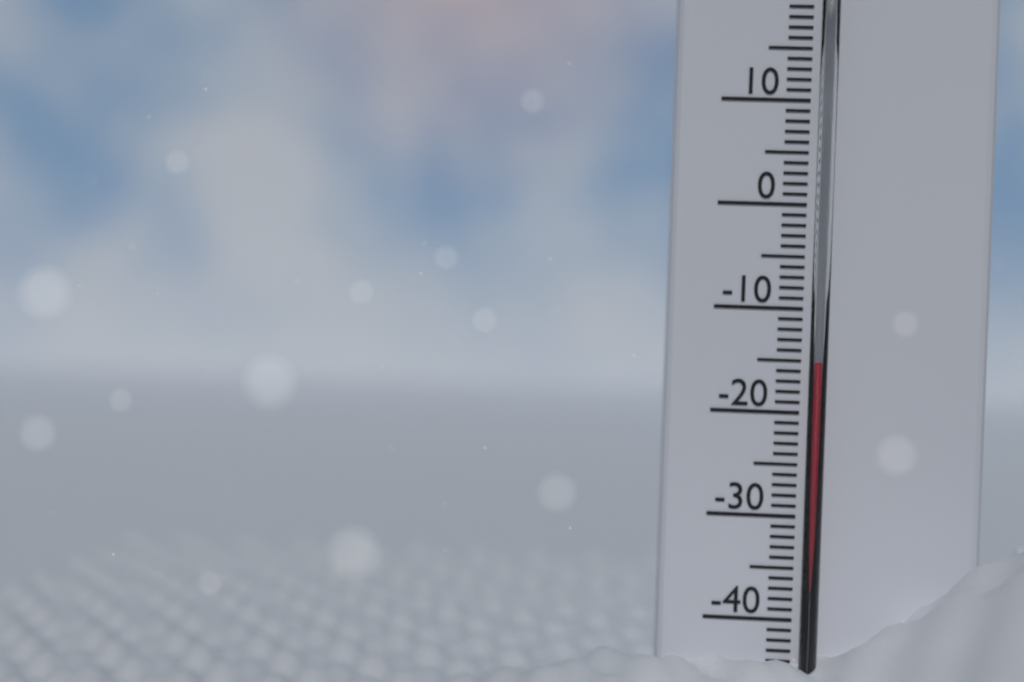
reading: -15 °C
